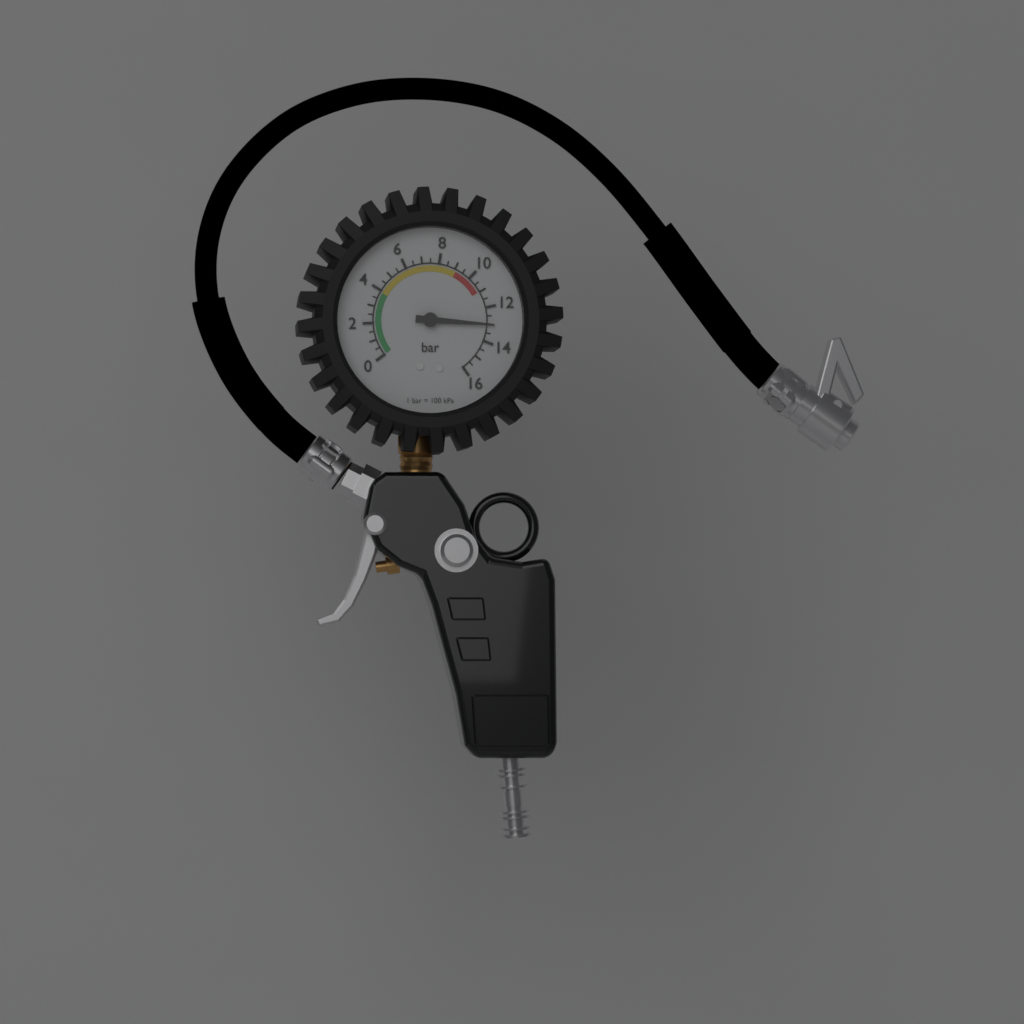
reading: 13.0 bar
